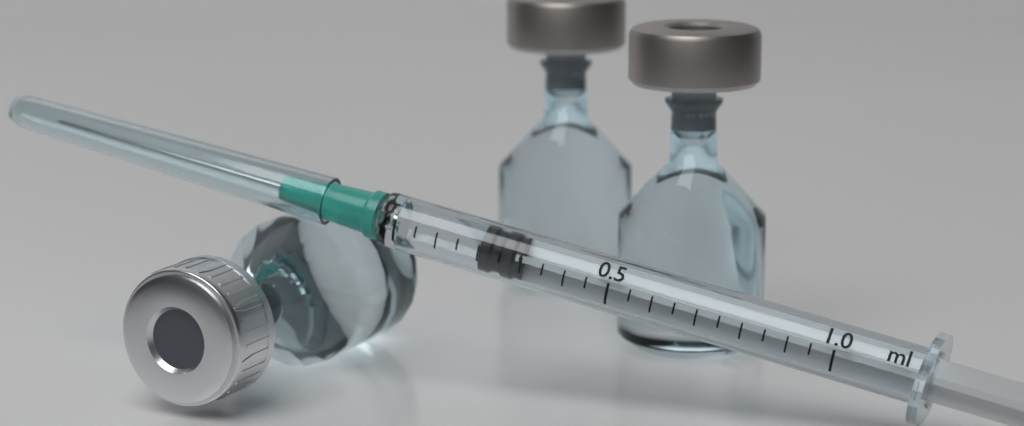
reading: 0.20 ml
